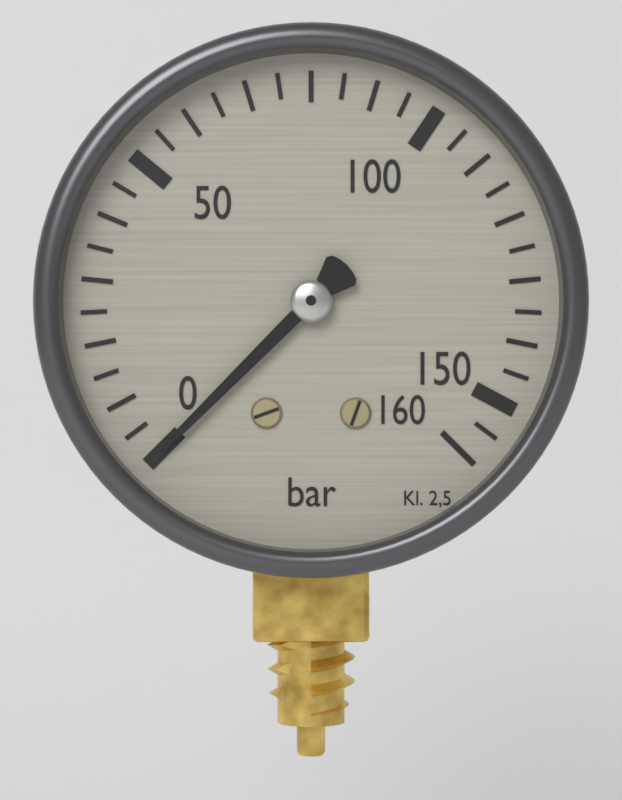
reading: 0 bar
